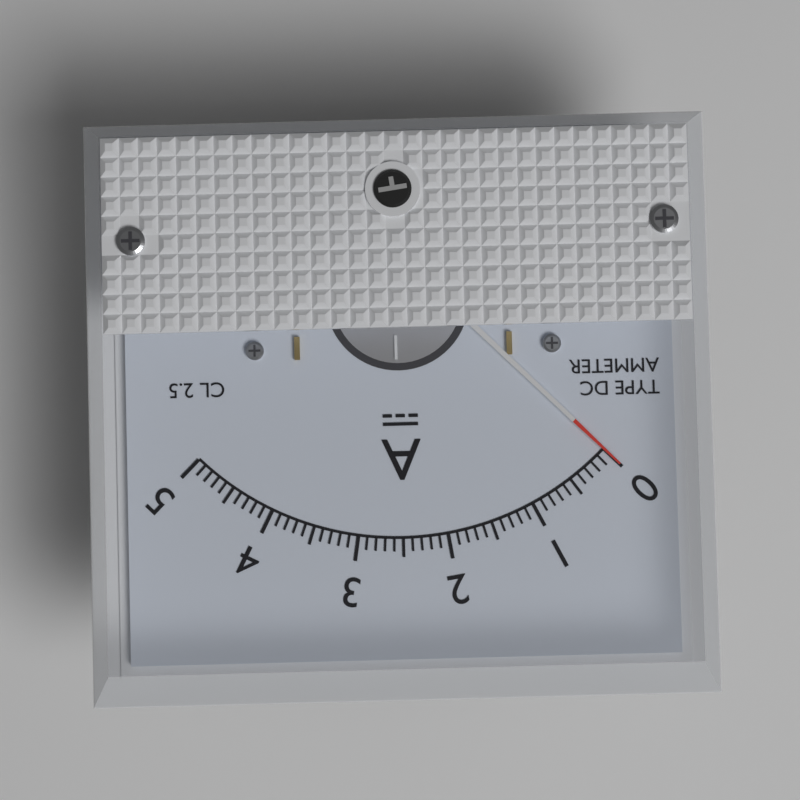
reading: 0.0 A
